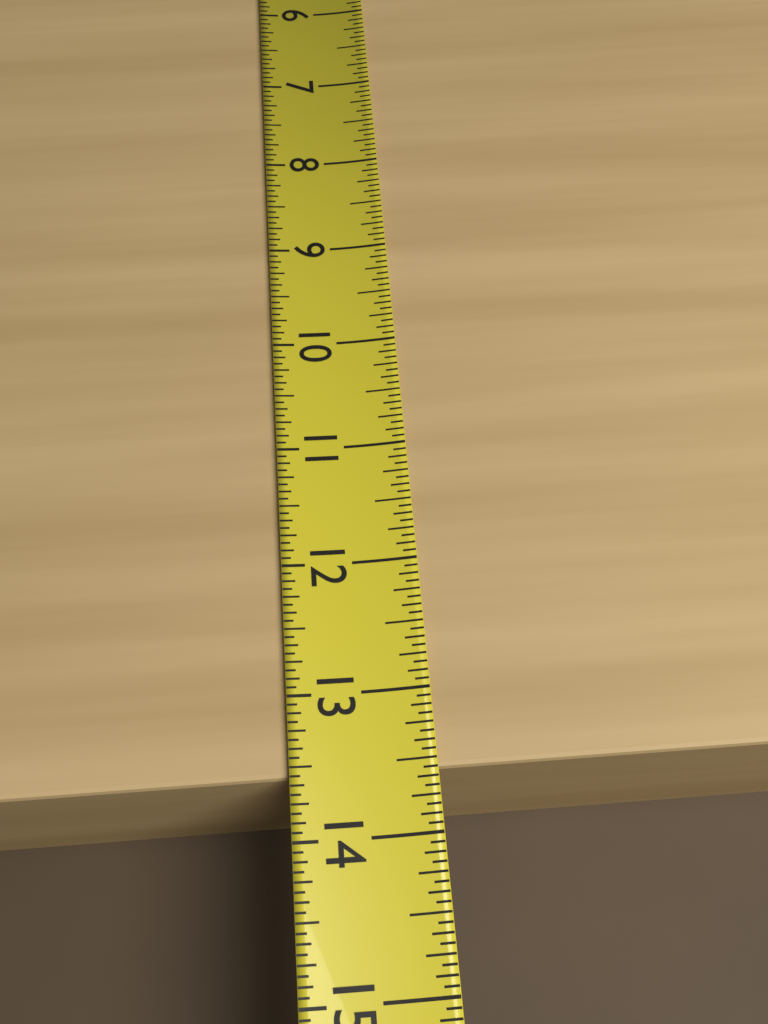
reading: 13.5625 (no unit)
